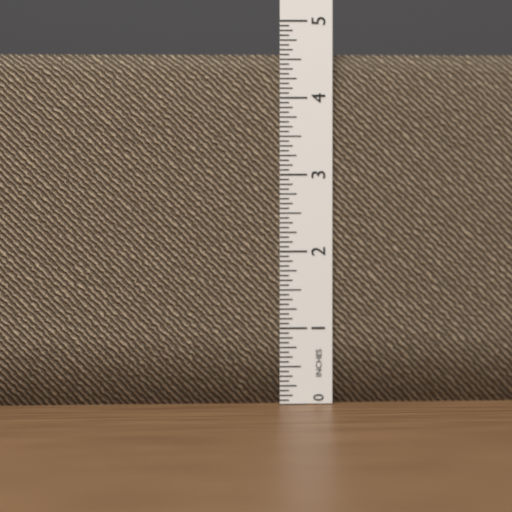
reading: 4.5625 in
